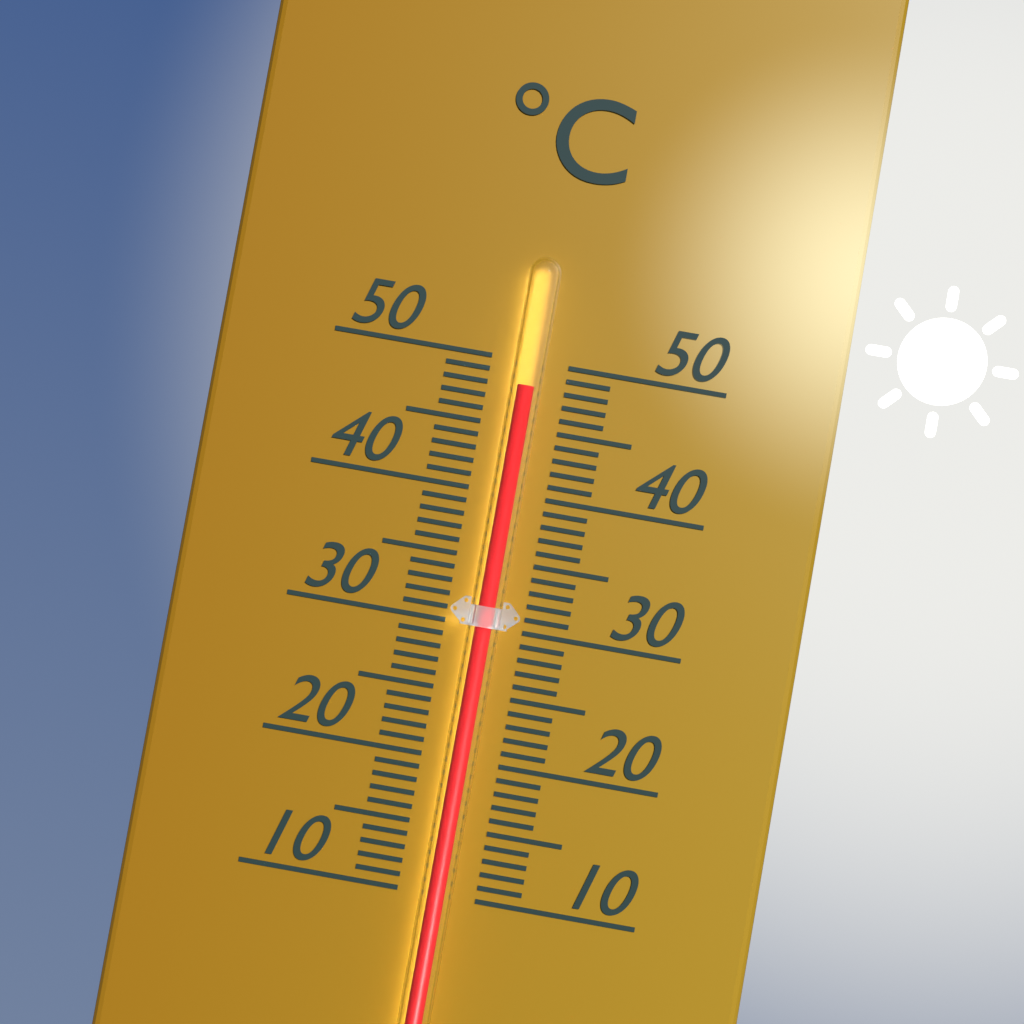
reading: 48 °C
